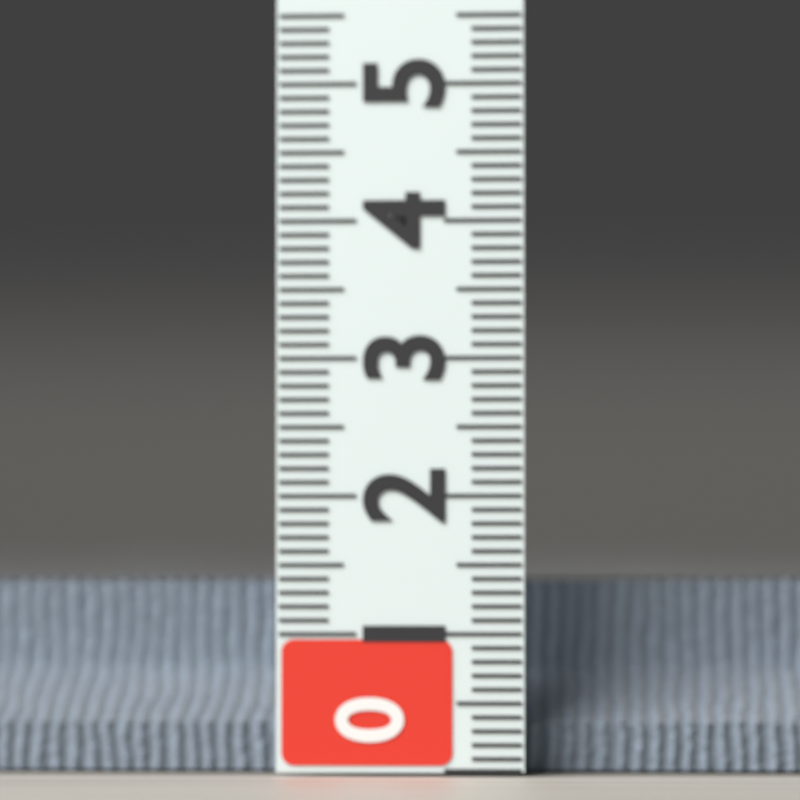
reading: 1.4 (no unit)
